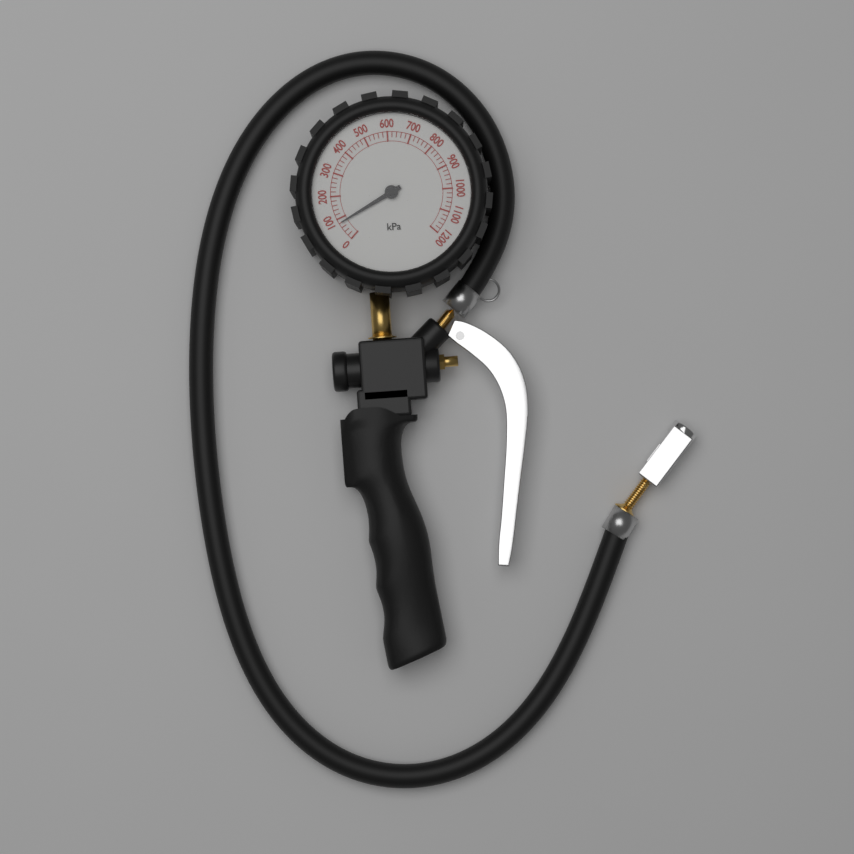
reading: 80 kPa
